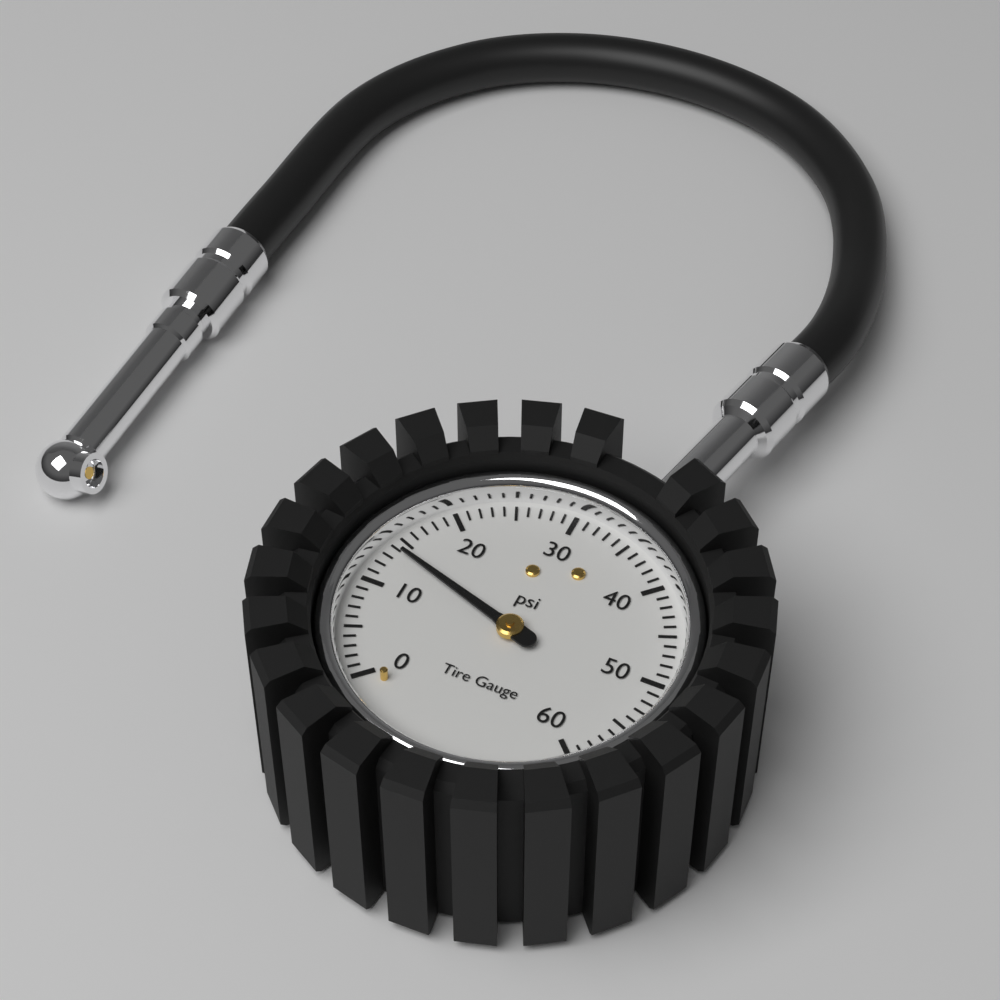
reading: 14 psi
